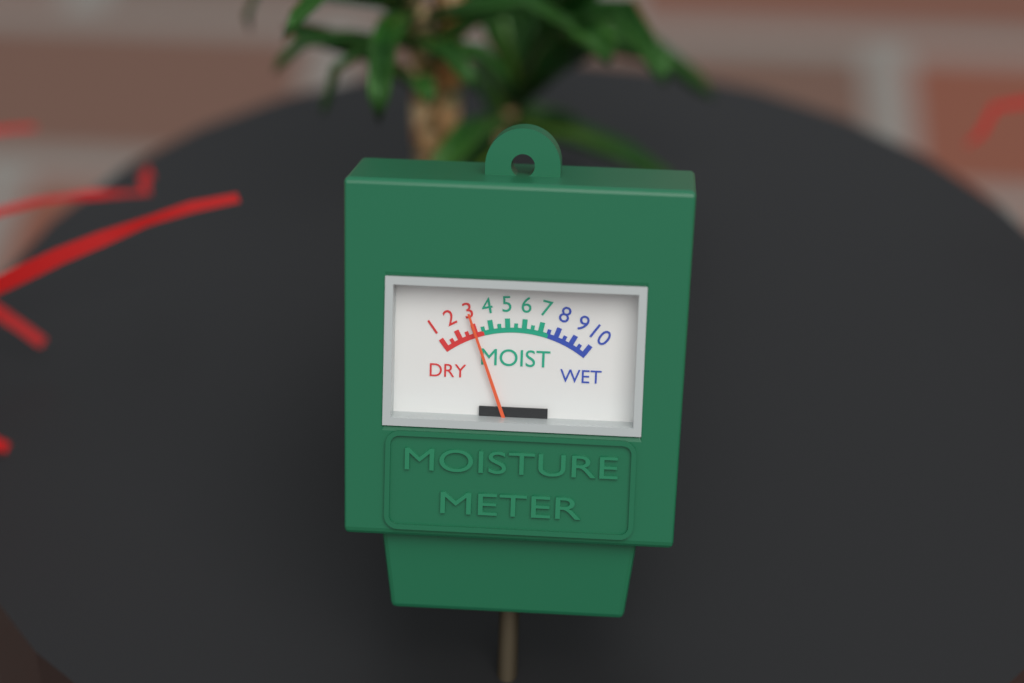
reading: 3.0 (no unit)
